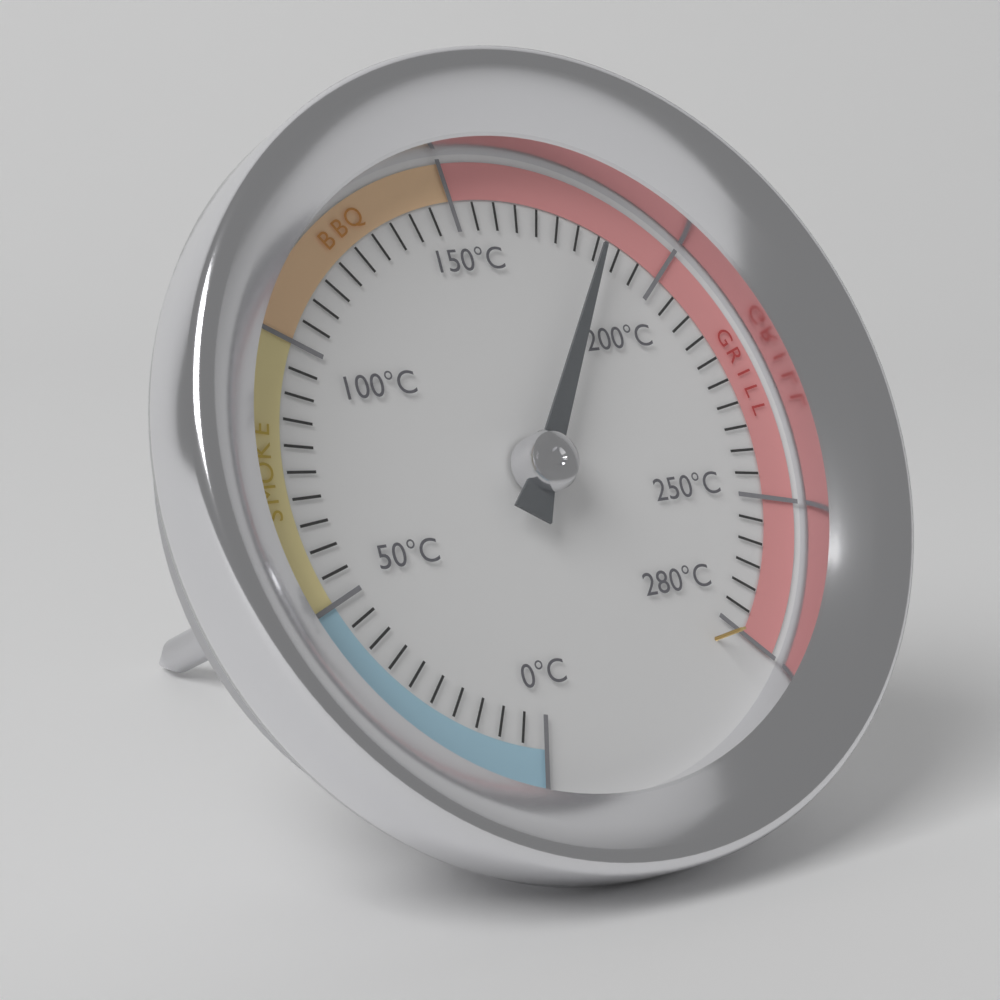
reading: 185 °C
